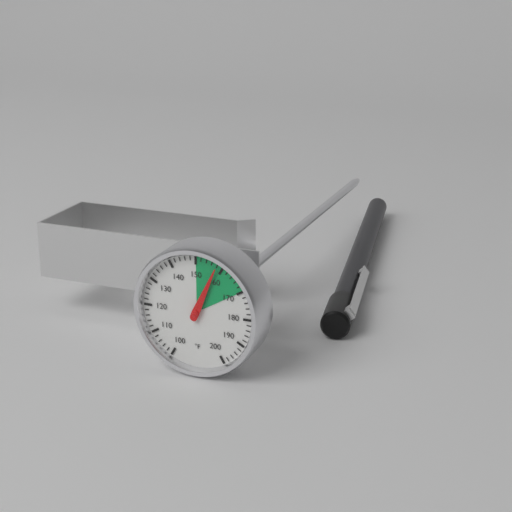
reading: 158 °F
